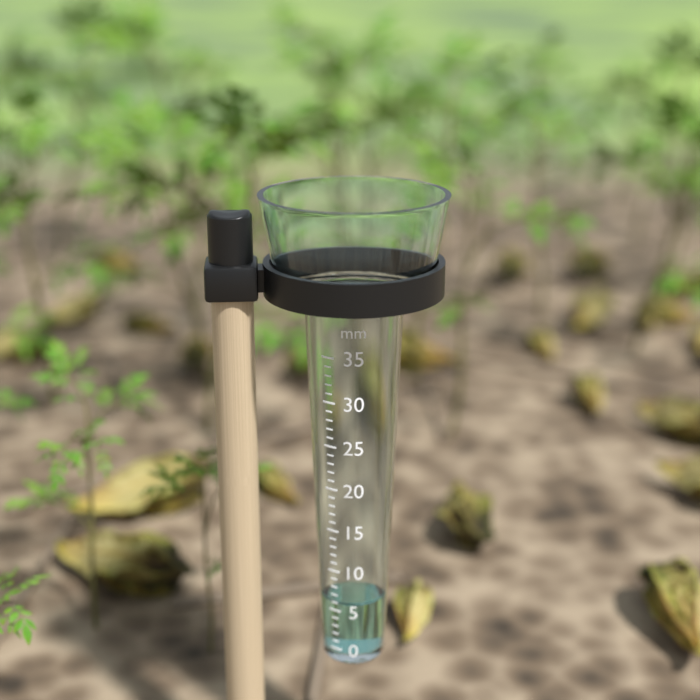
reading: 6 mm
